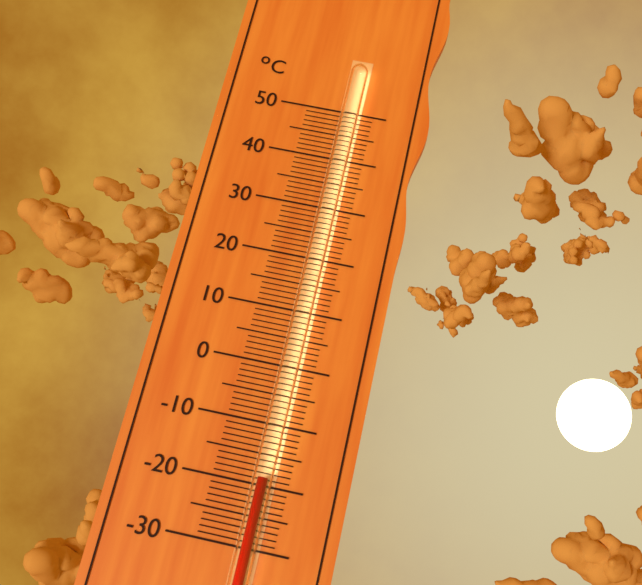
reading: -19 °C
